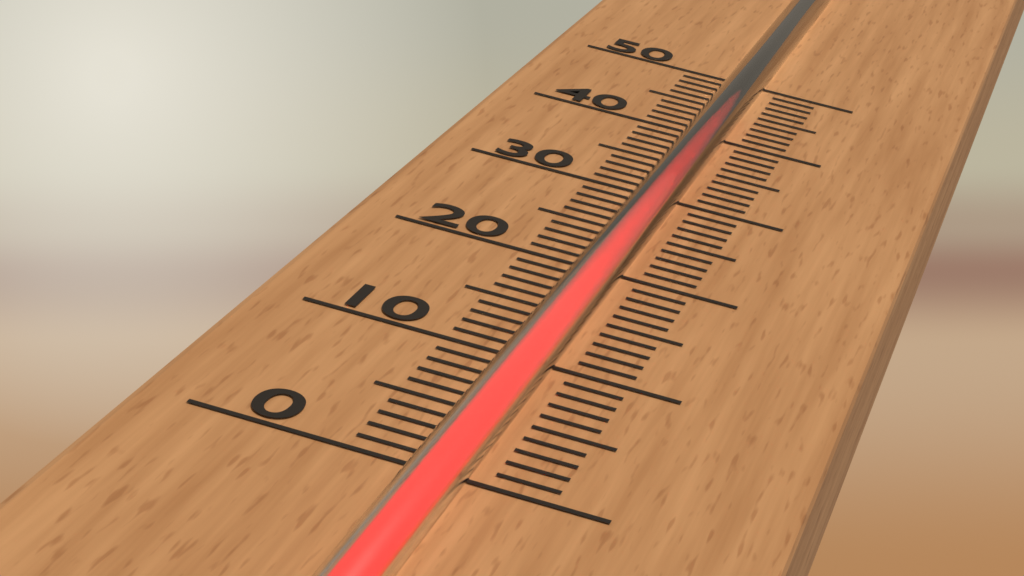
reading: 44 (no unit)
